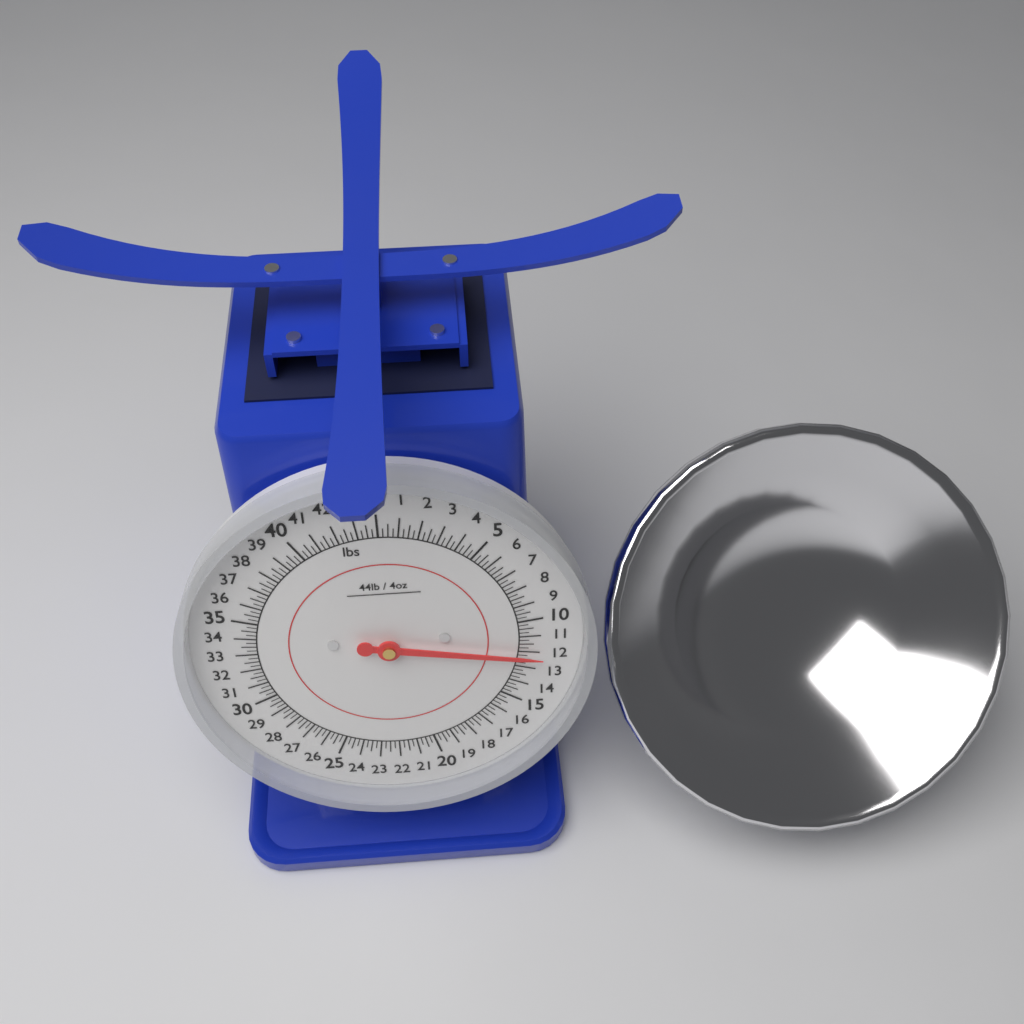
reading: 12.25 lbs
